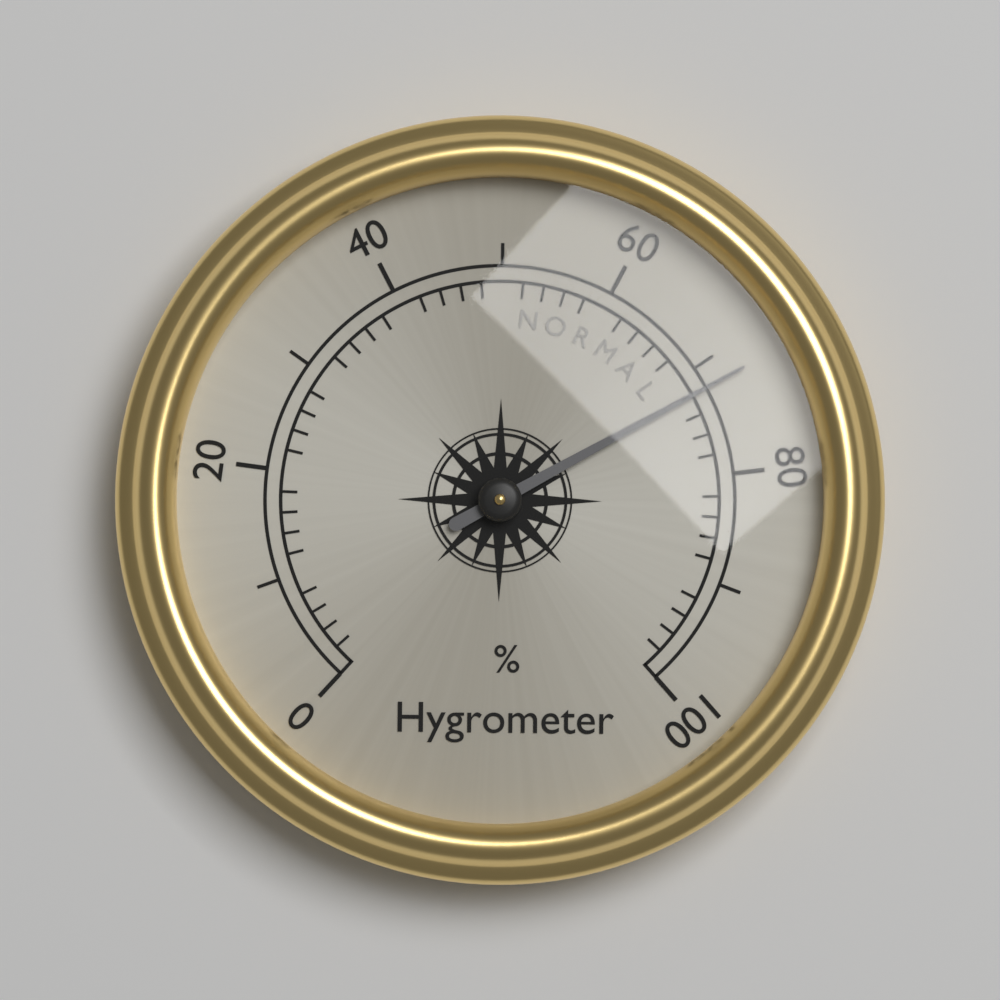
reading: 72 %
